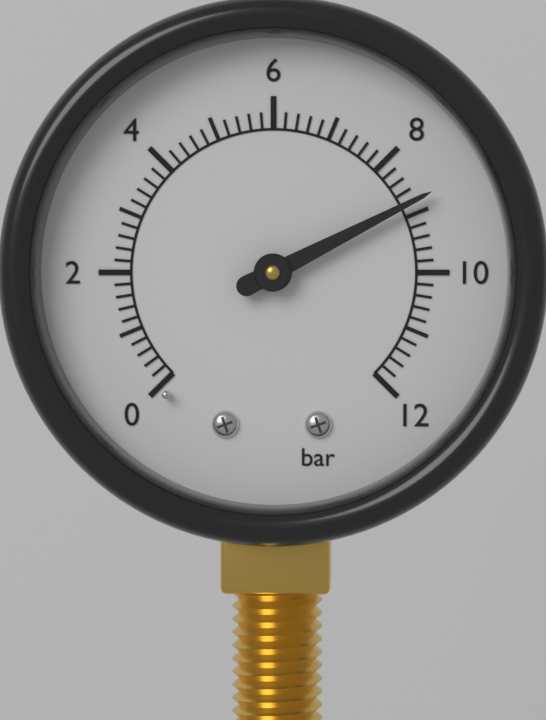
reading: 8.8 bar
